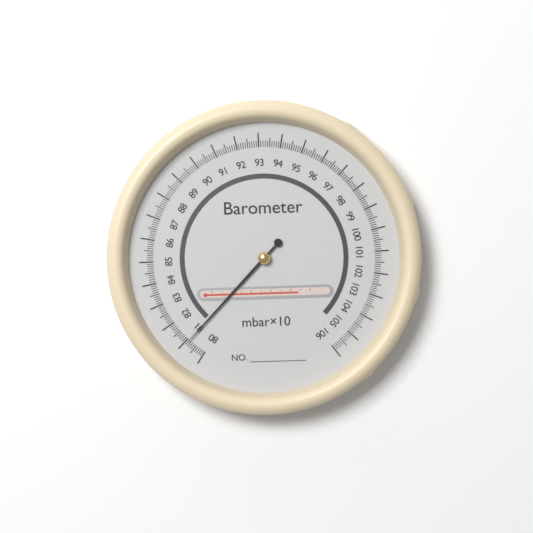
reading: 80.9 mbar×10
